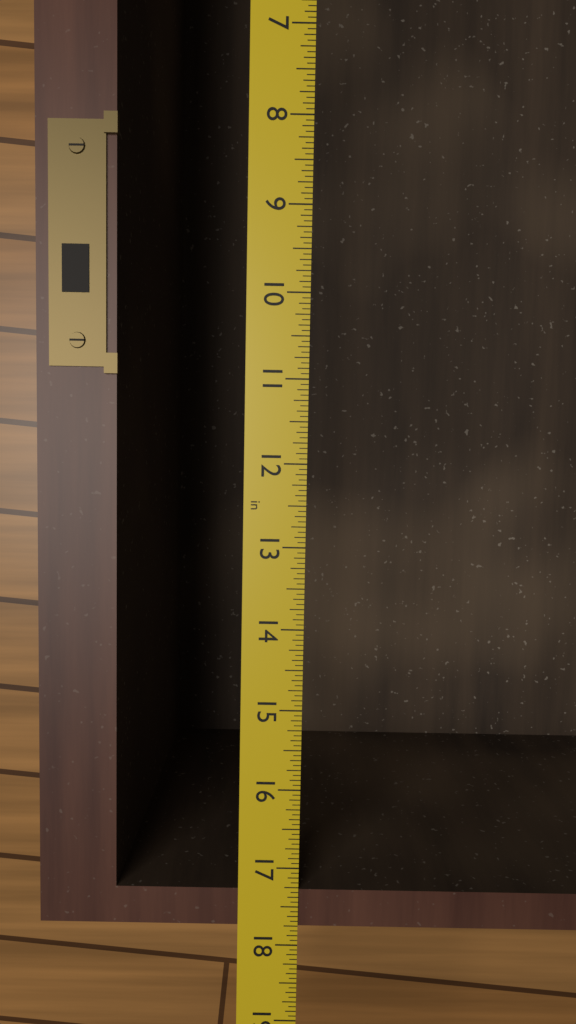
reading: 17.7500 in
